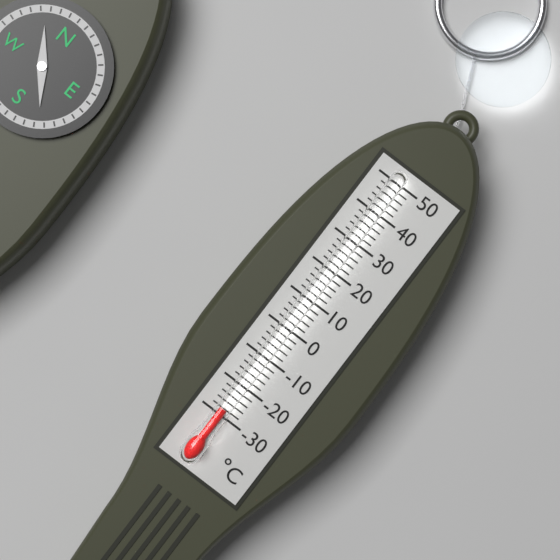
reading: -28 °C
